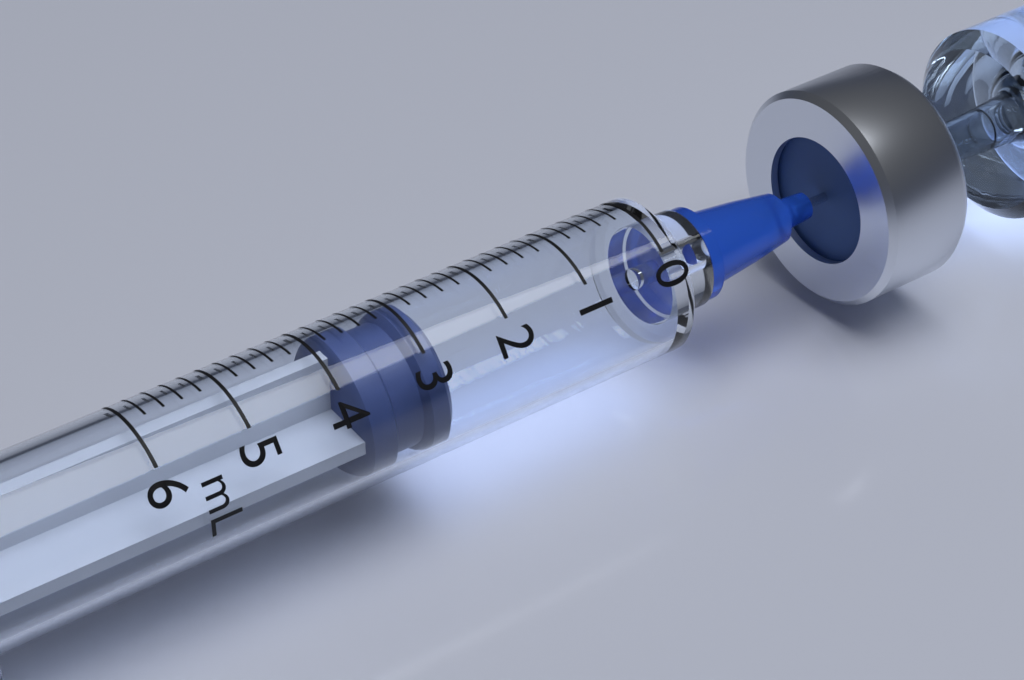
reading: 2.8 mL
